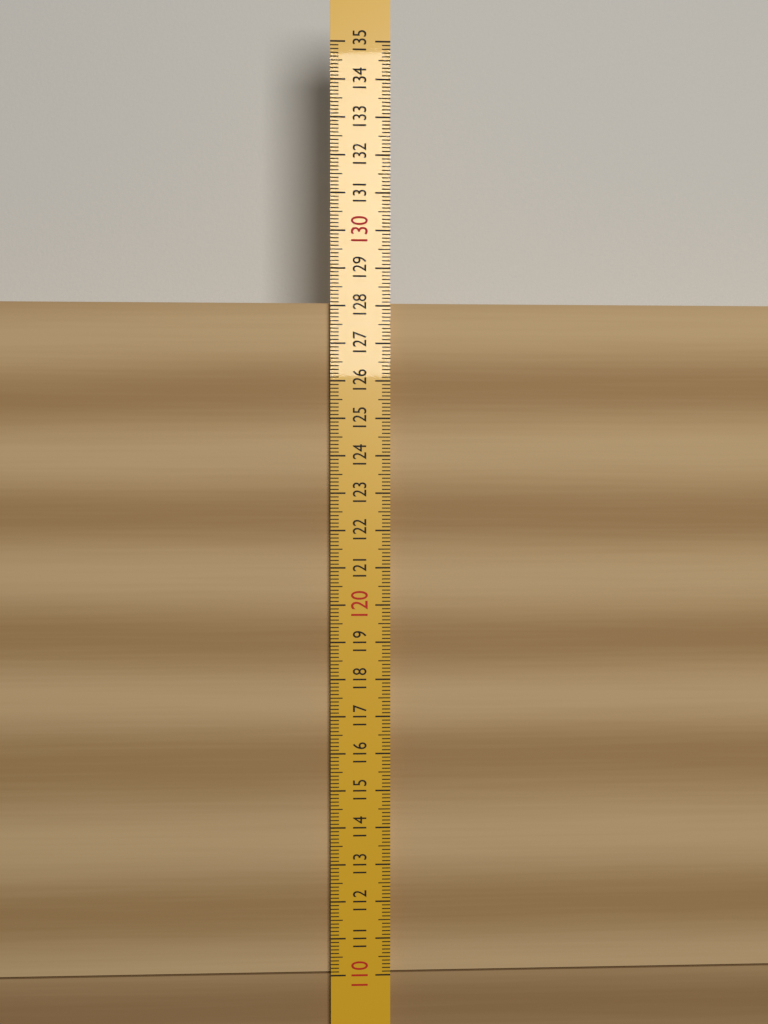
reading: 128.1 (no unit)
